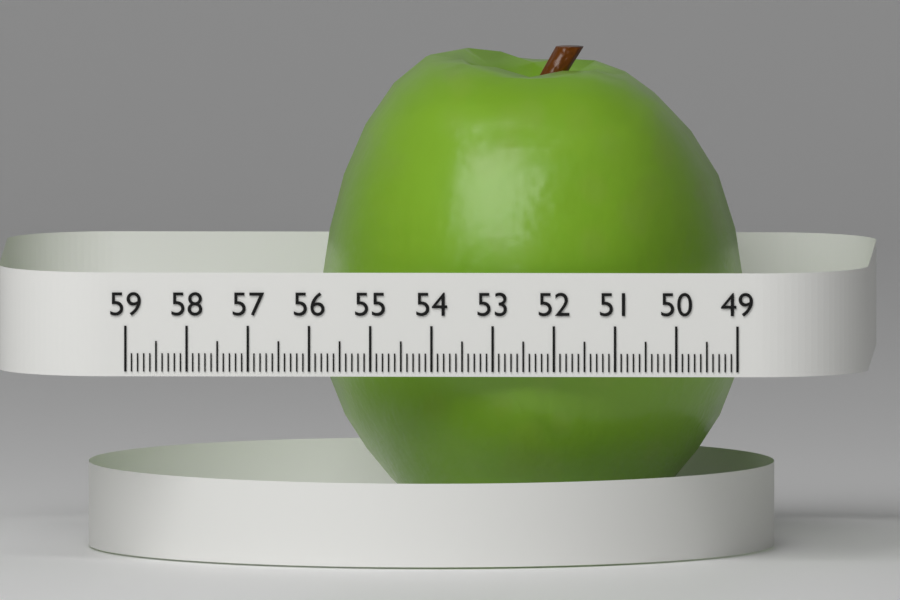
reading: 55.9 (no unit)
